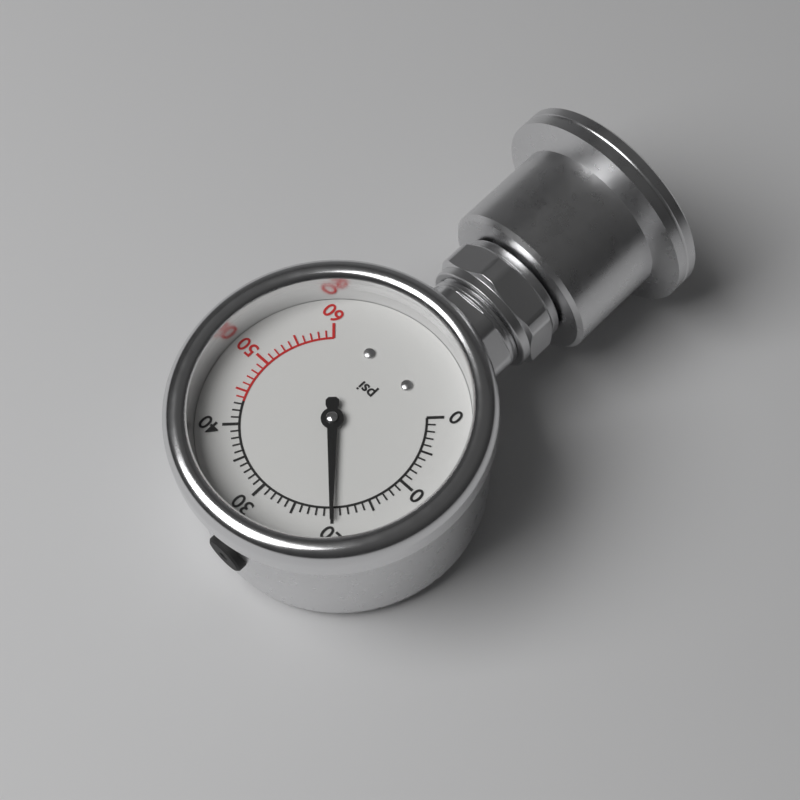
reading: 20 psi
